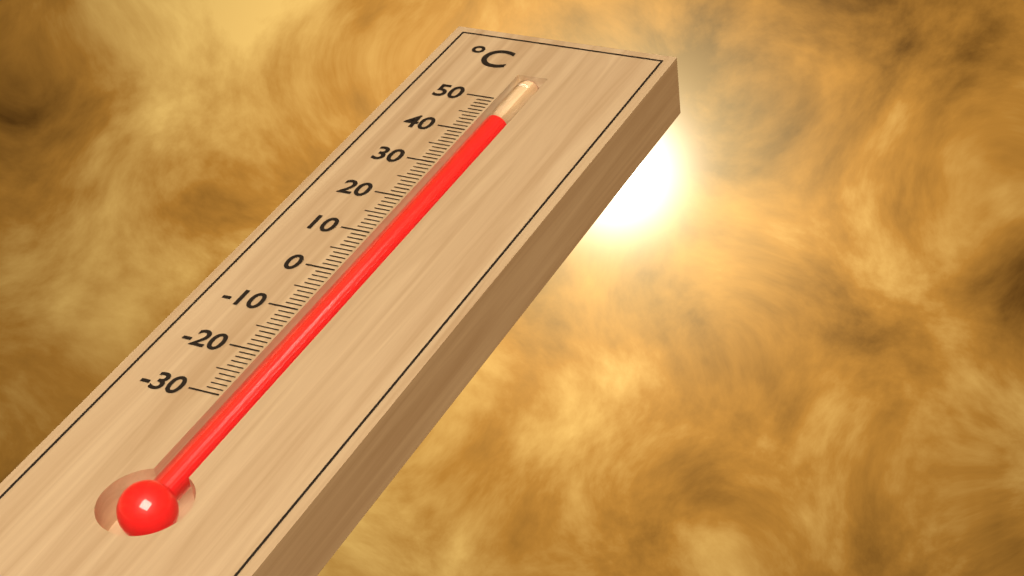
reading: 45 °C
